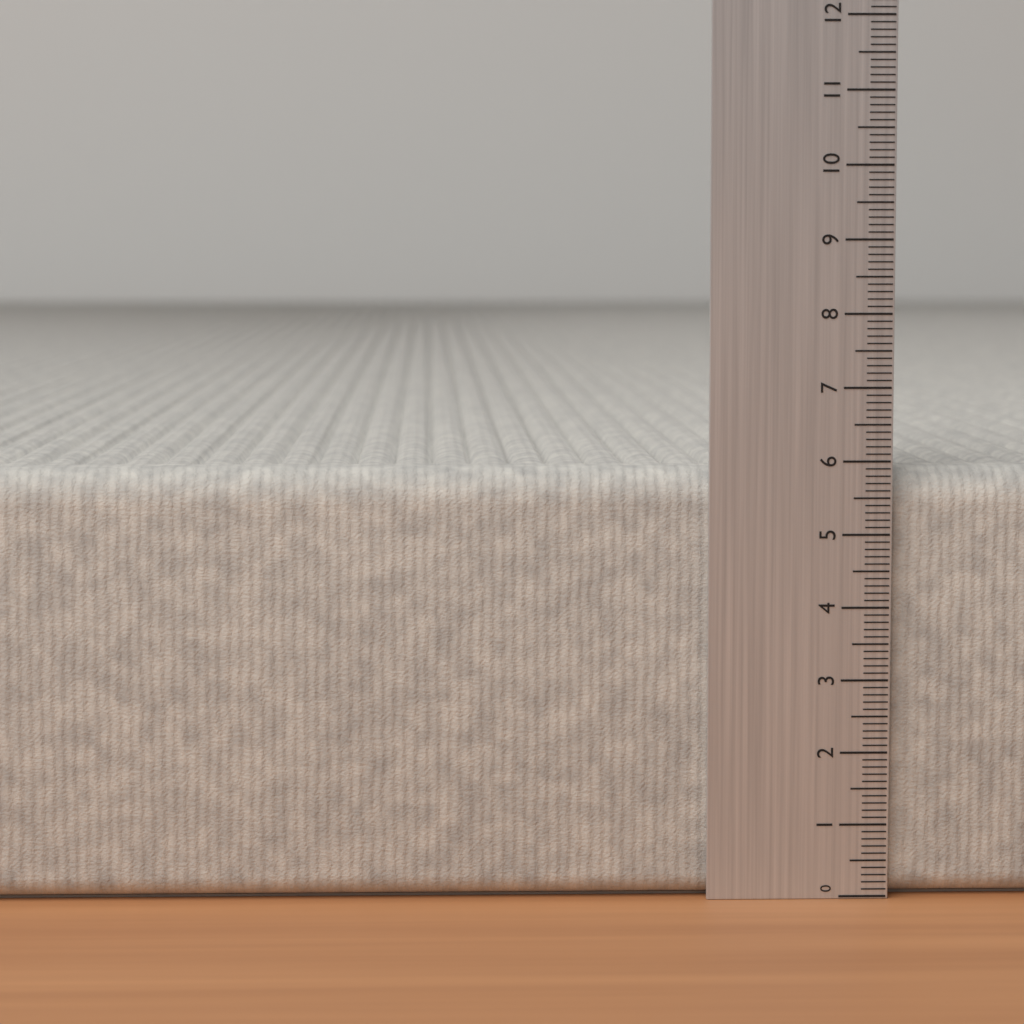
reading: 5.9 (no unit)
